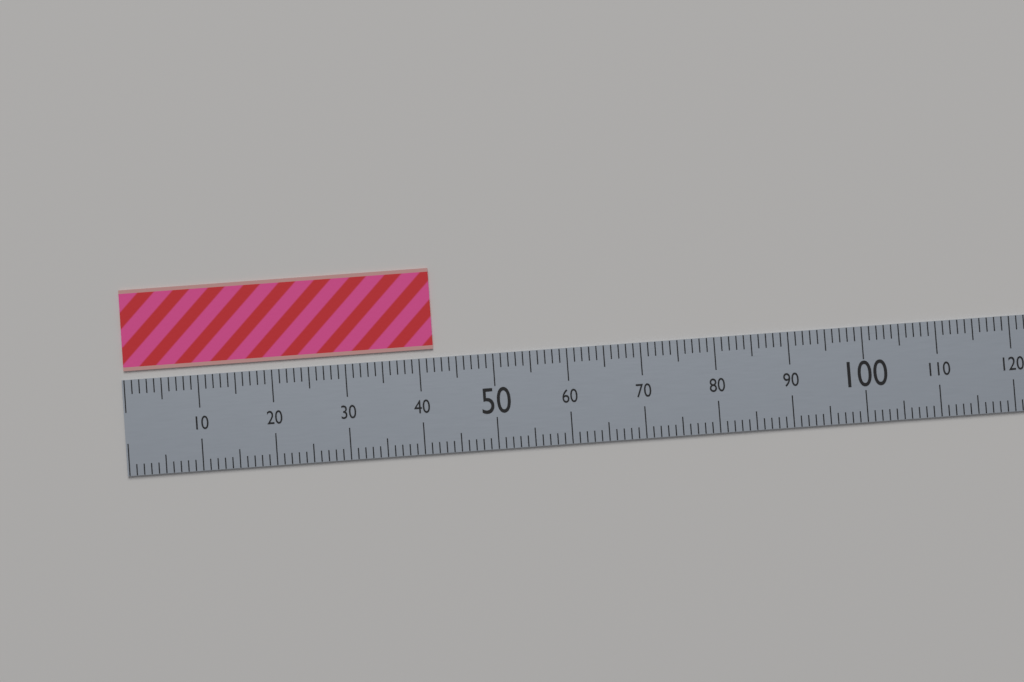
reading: 42 (no unit)
